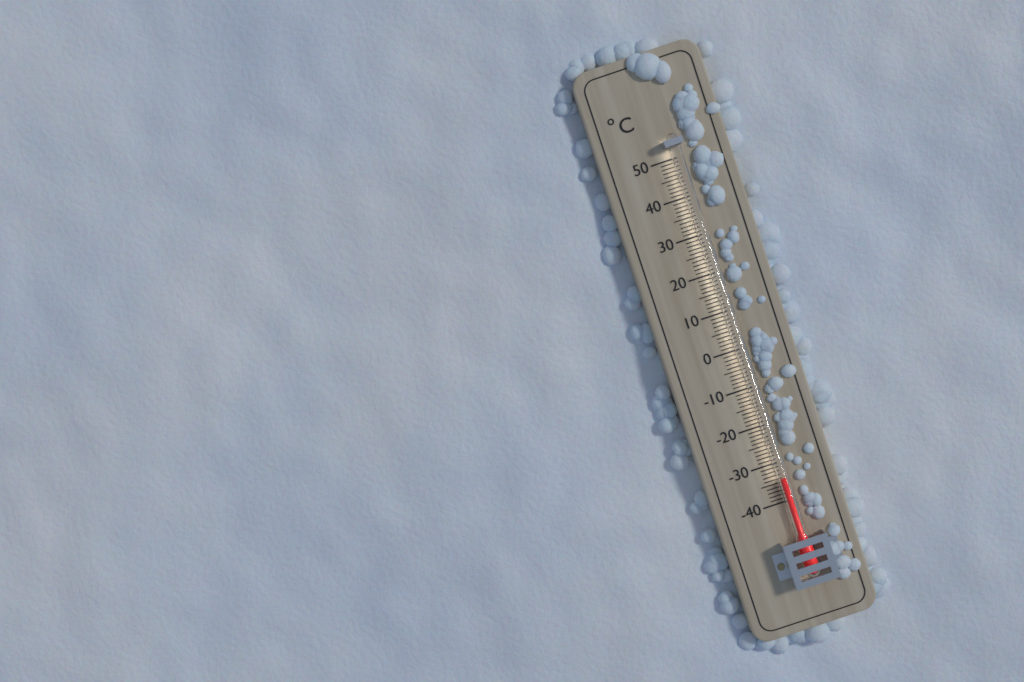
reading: -34 °C
